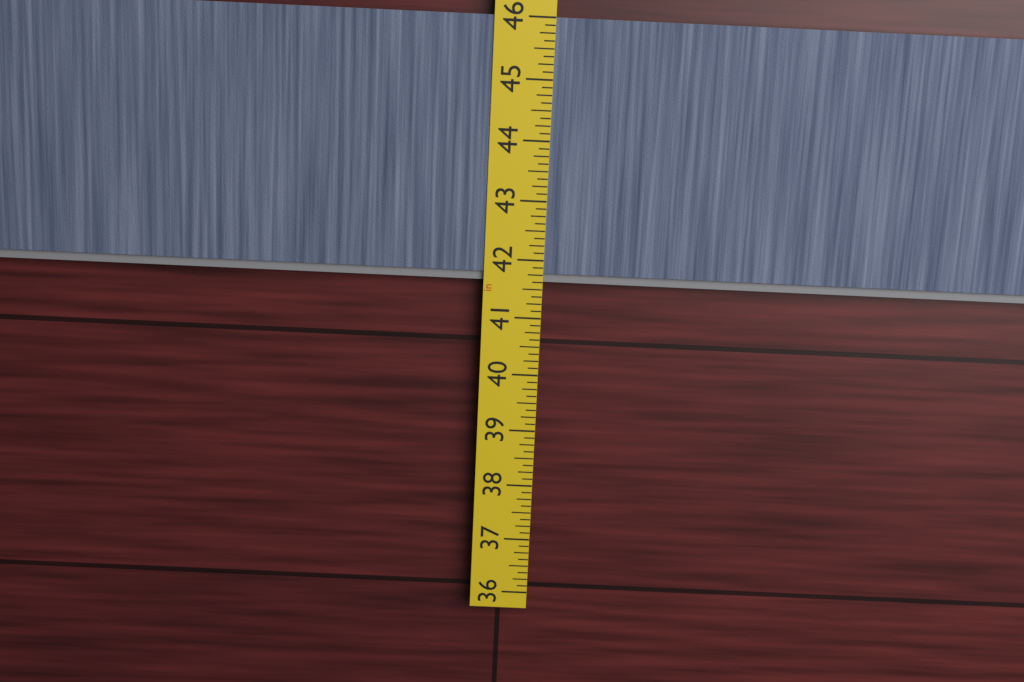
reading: 41.625 in
